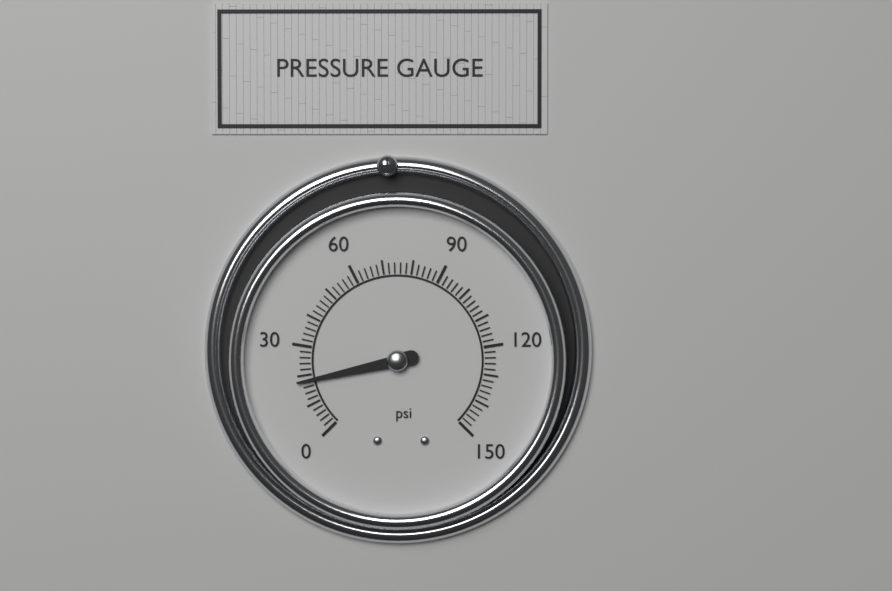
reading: 18 psi
